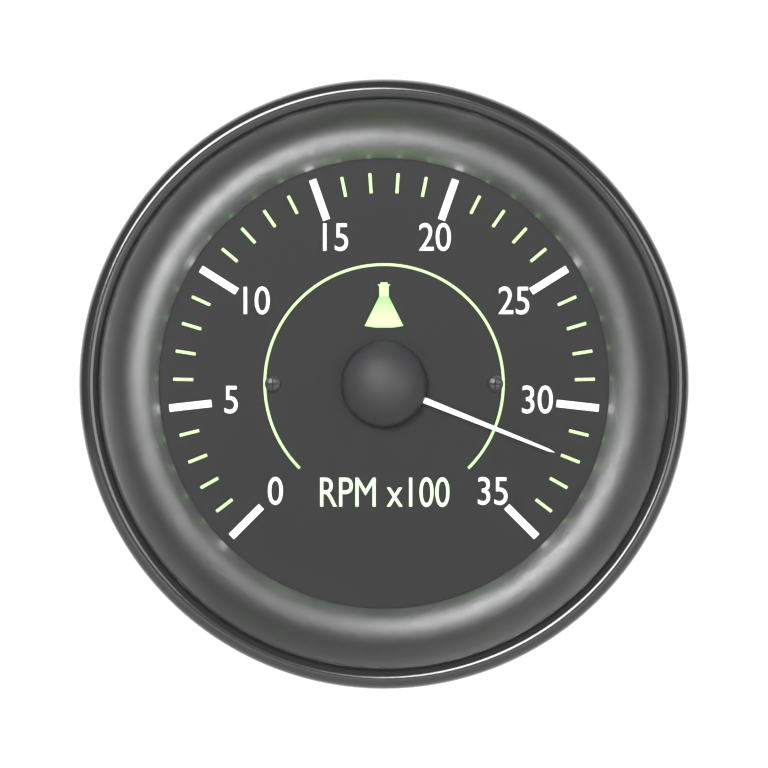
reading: 32 RPM x100
